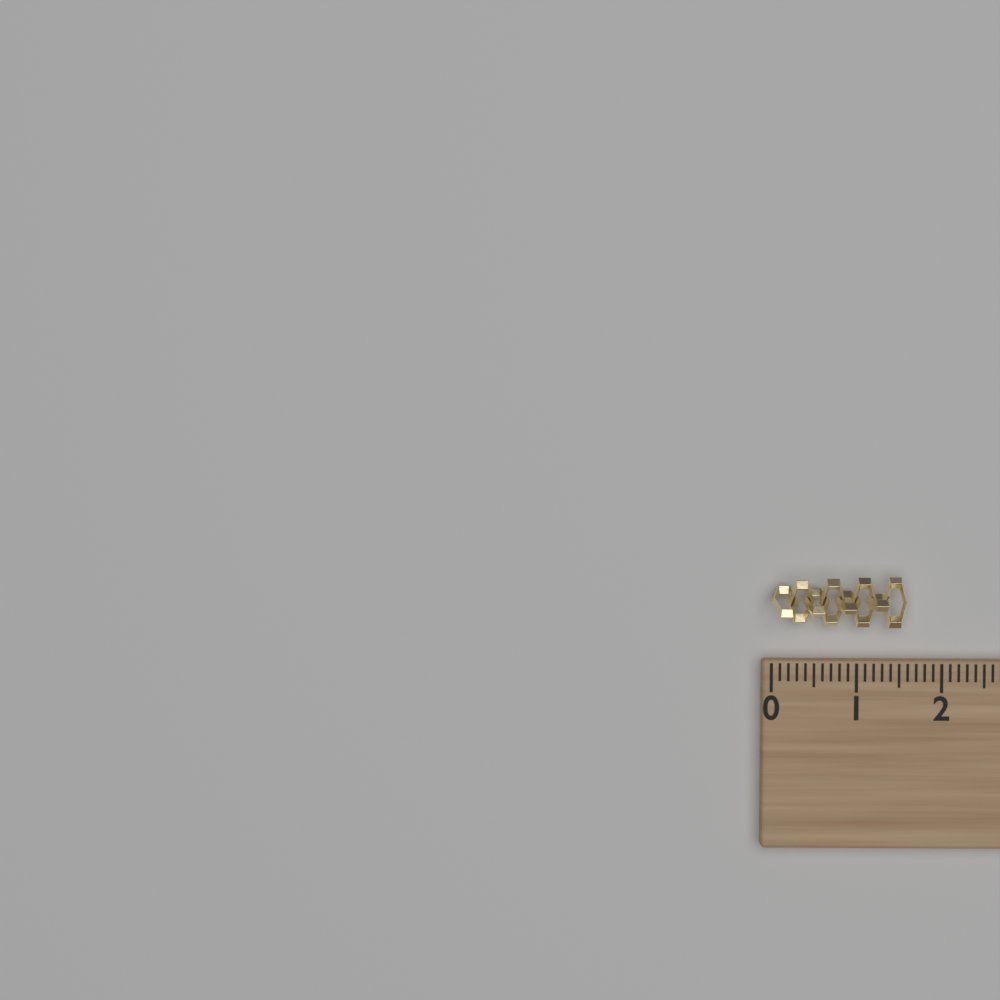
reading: 1.6 (no unit)
